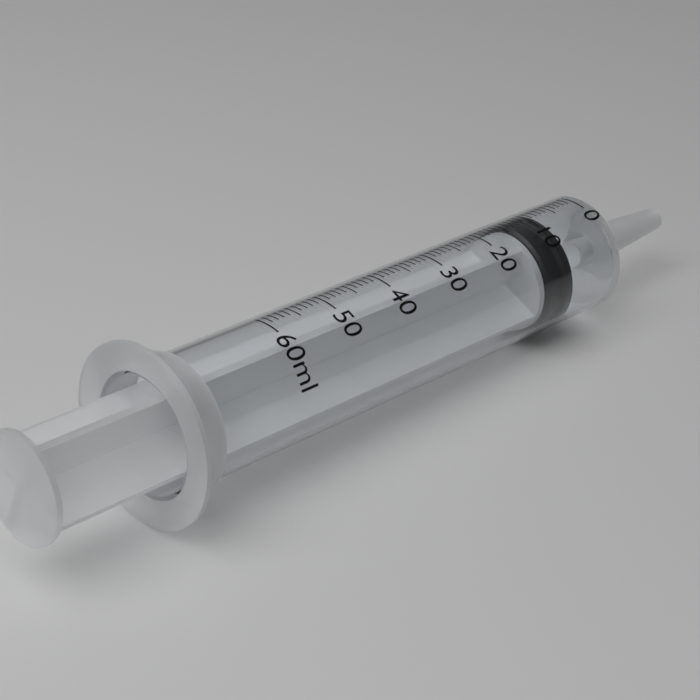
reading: 8 ml
